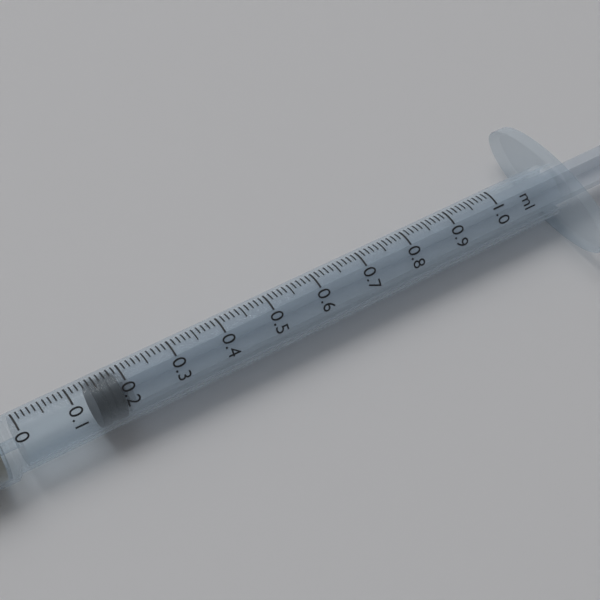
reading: 0.14 ml
